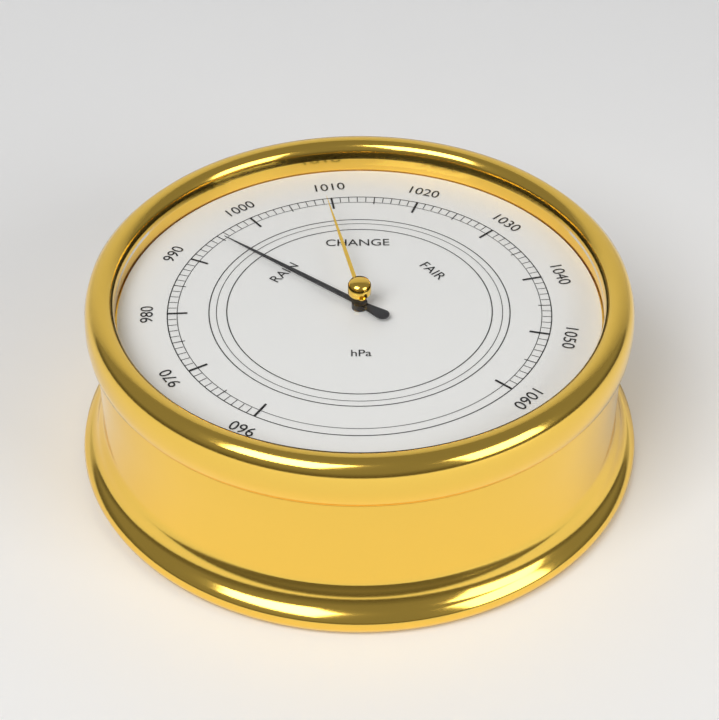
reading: 995 hPa
